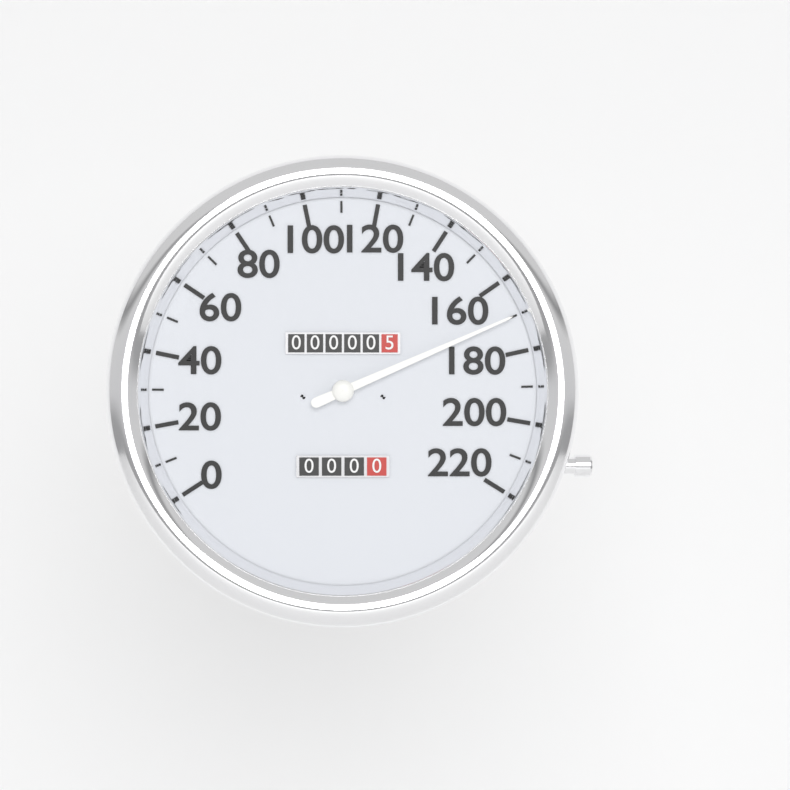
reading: 170 (no unit)
